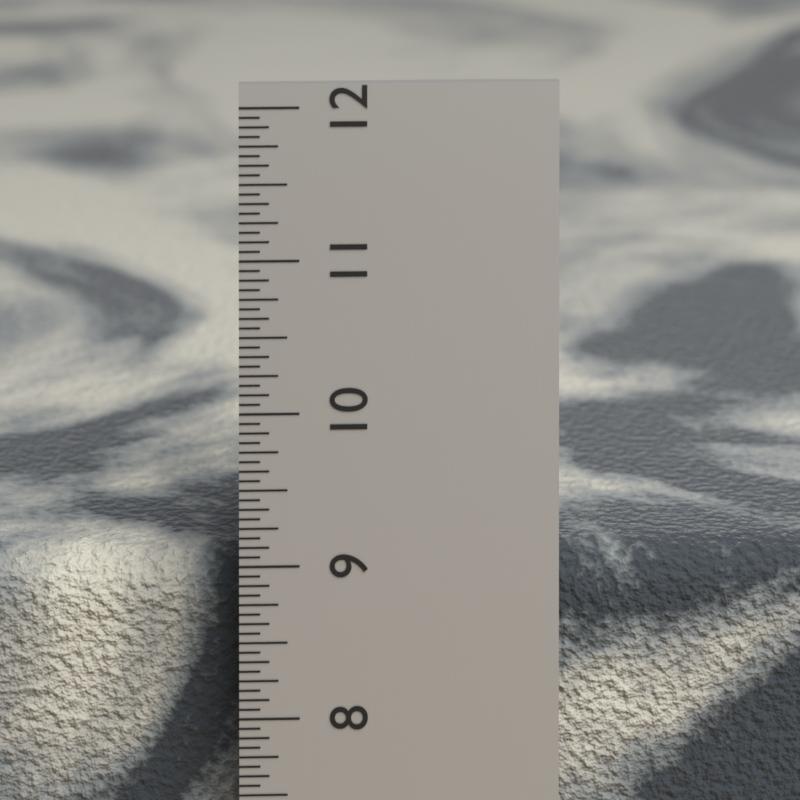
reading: 8.9375 in
